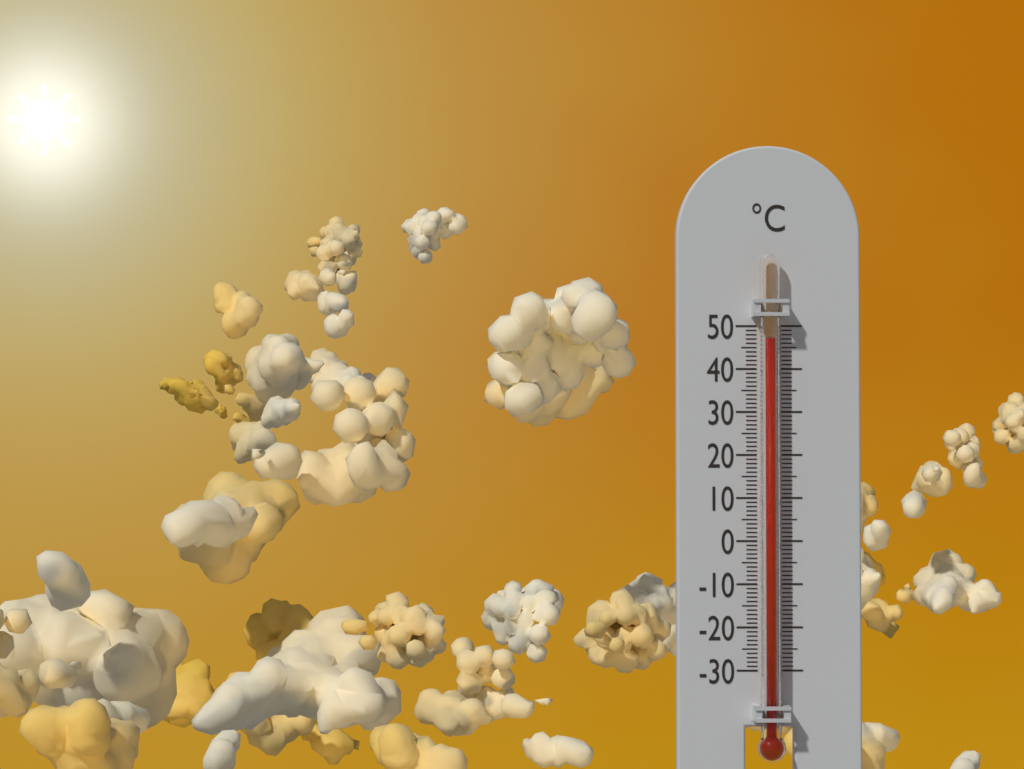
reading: 47 °C
